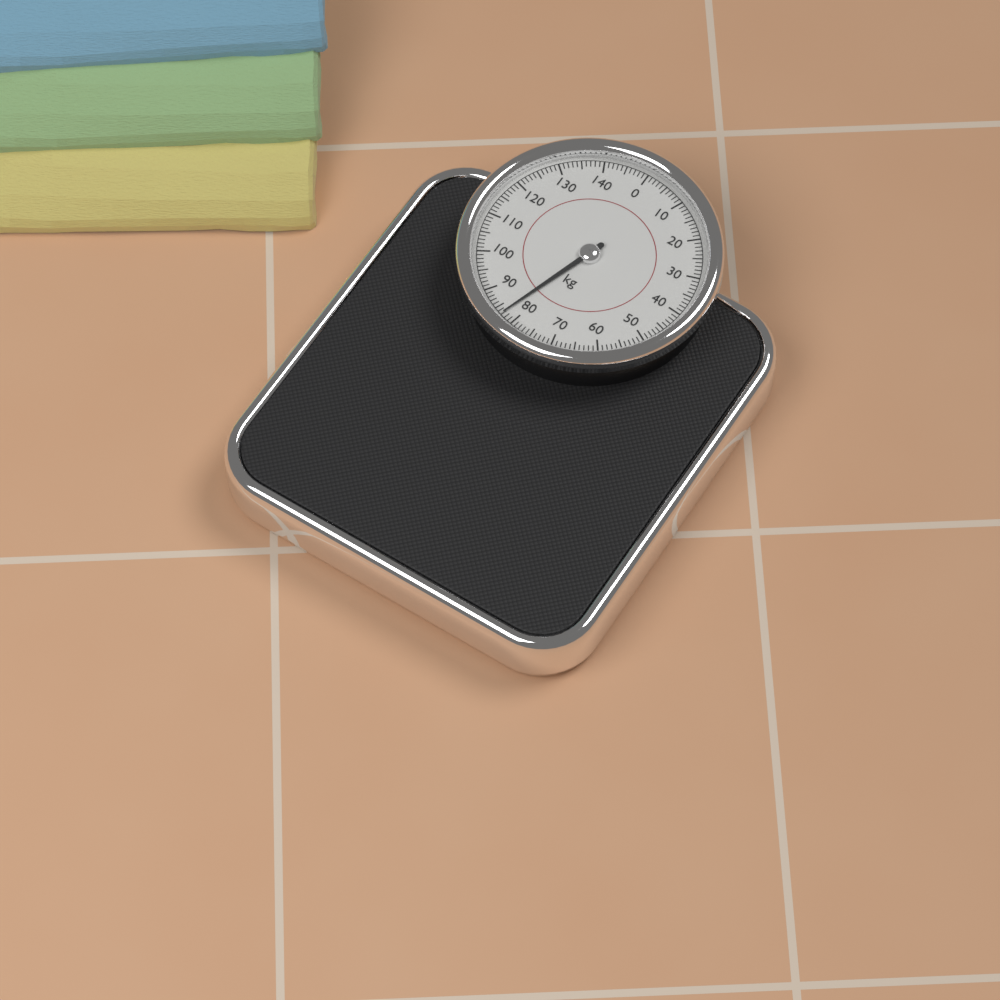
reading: 83 kg
